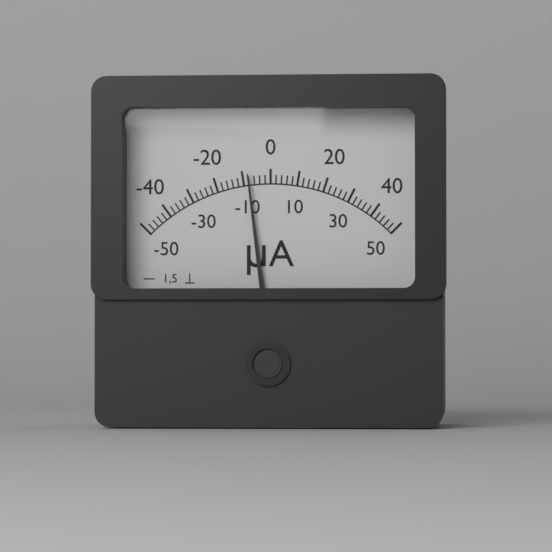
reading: -8 µA
